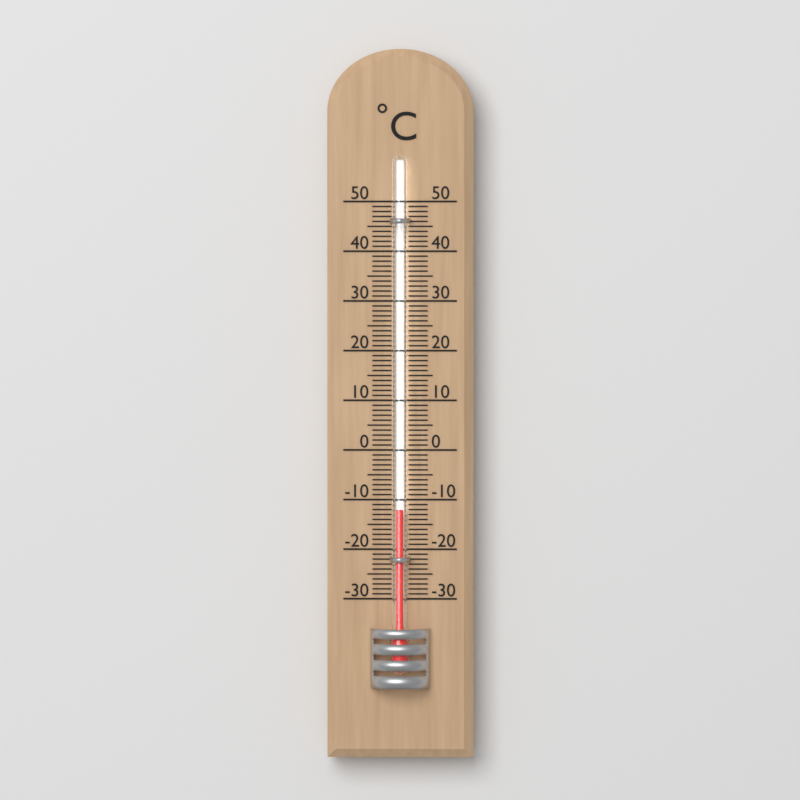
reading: -12 °C
